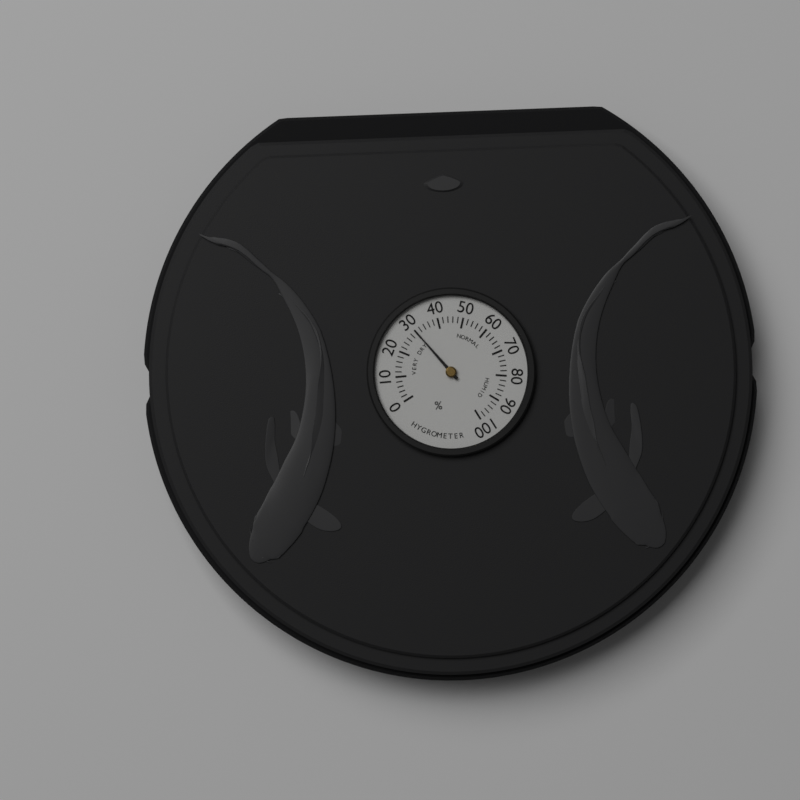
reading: 30 %
